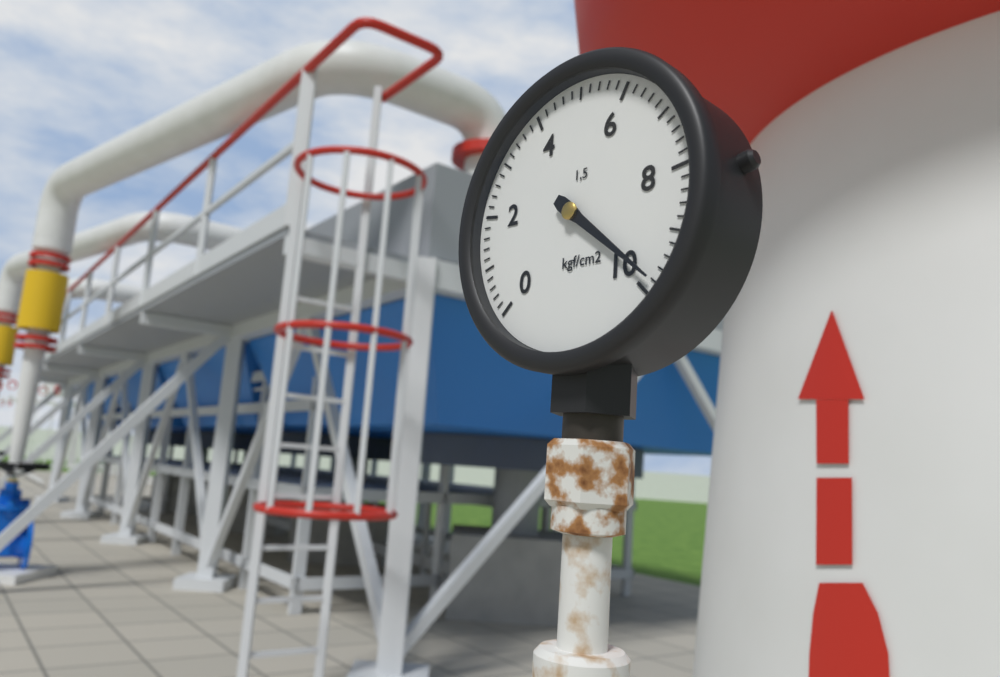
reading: 9.8 kgf/cm²
